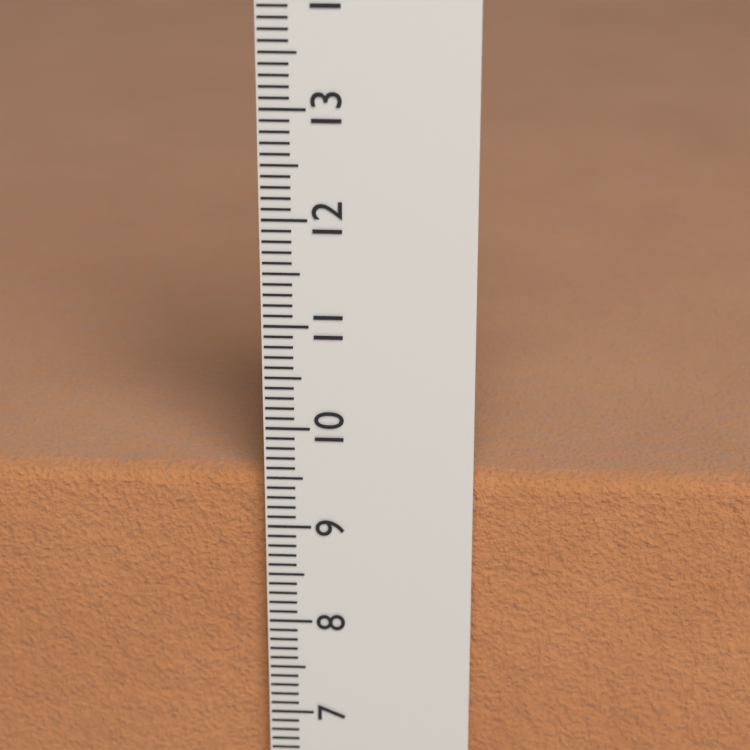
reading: 9.5 cm
